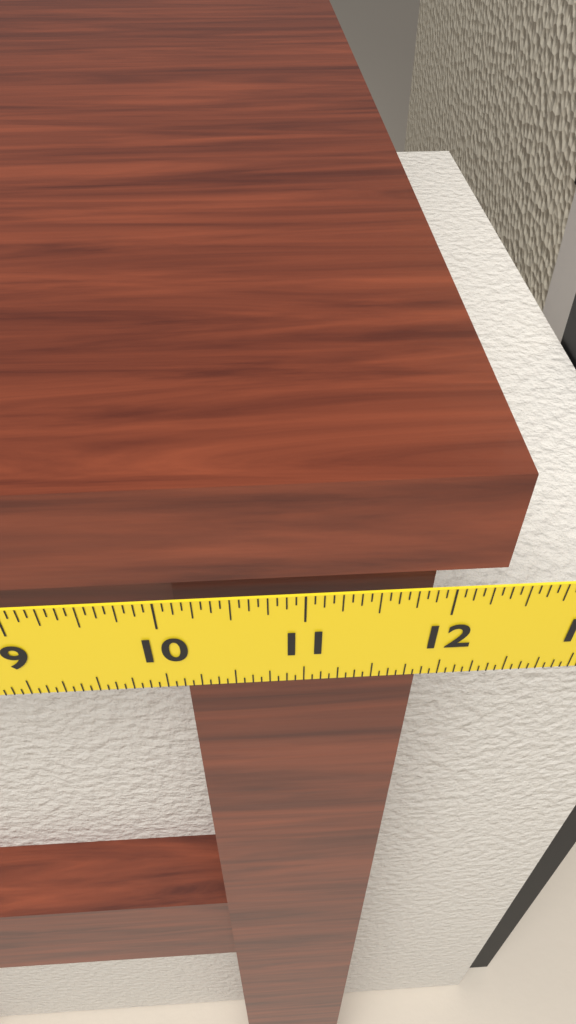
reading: 12.3125 in
